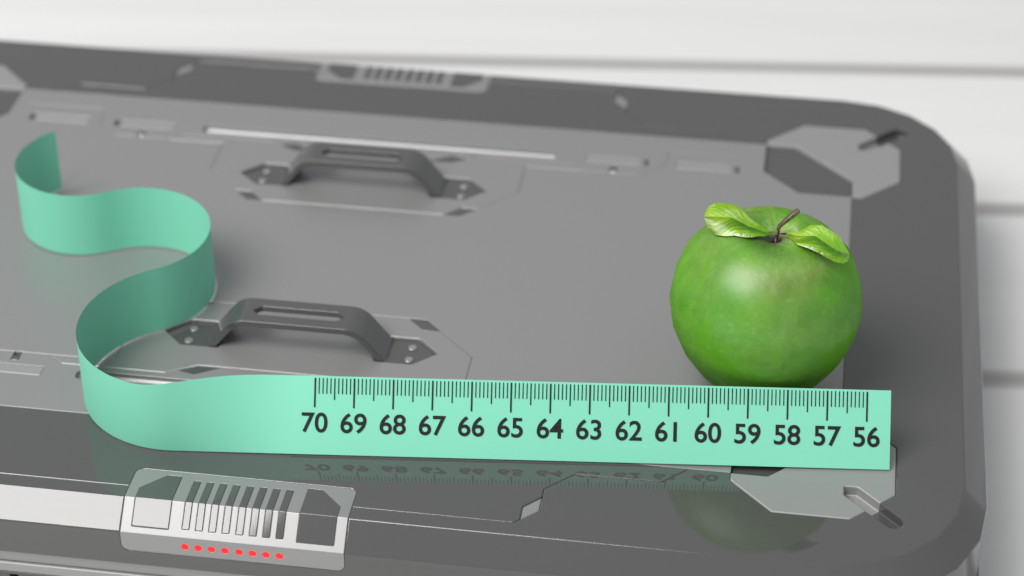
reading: 61.0 (no unit)
